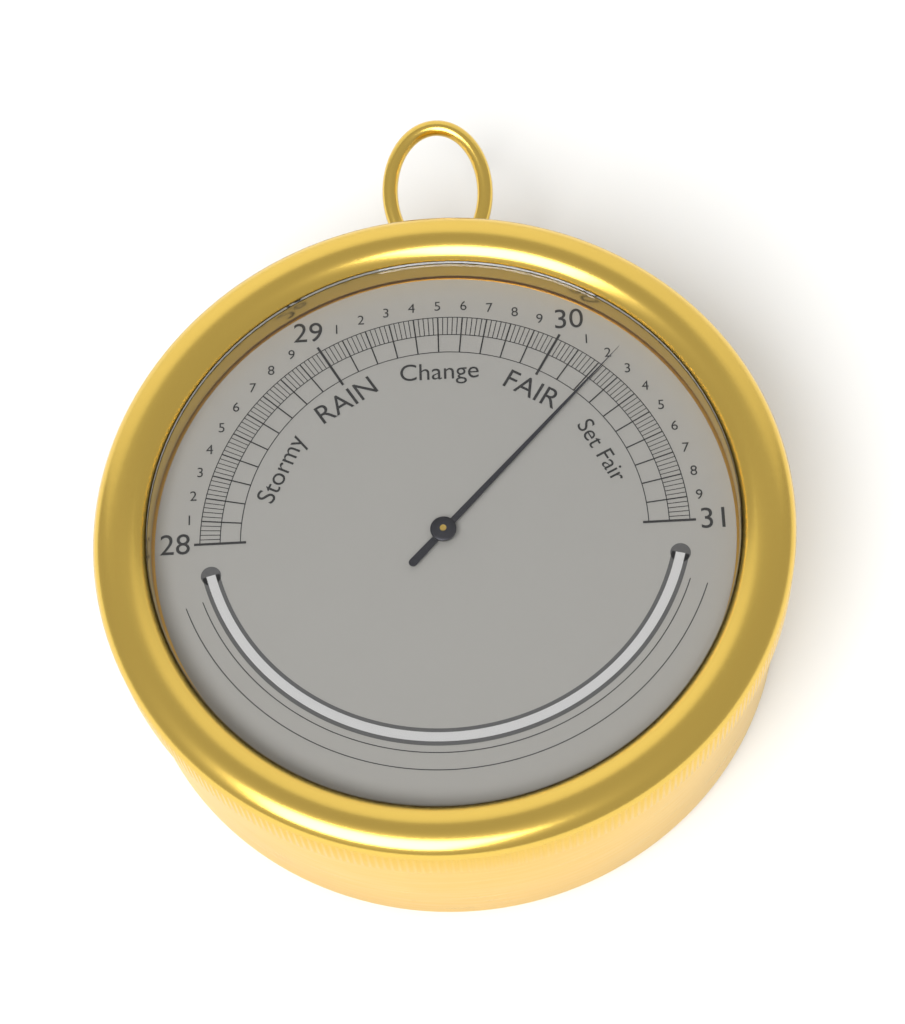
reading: 30.22 inHg
